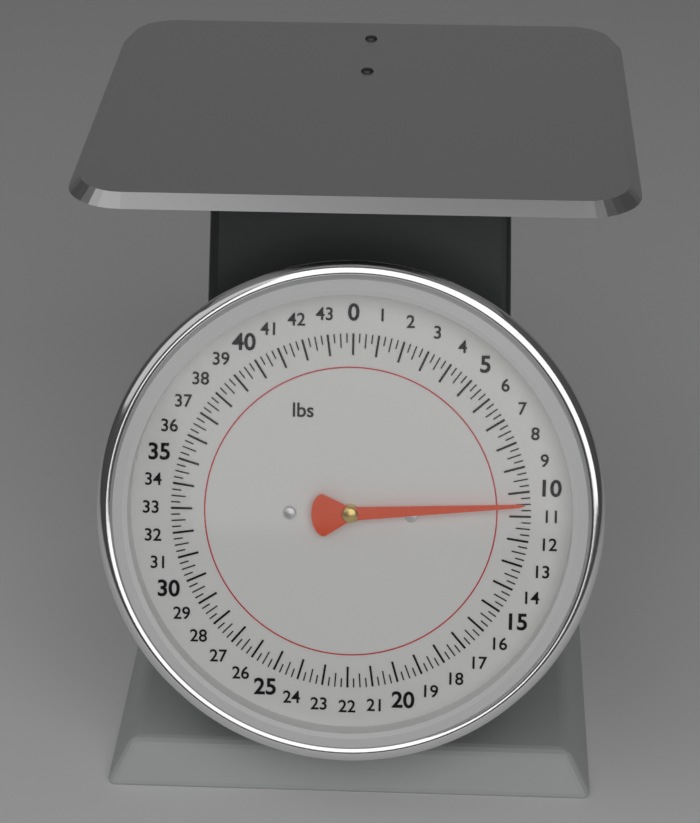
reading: 10.50 lbs
